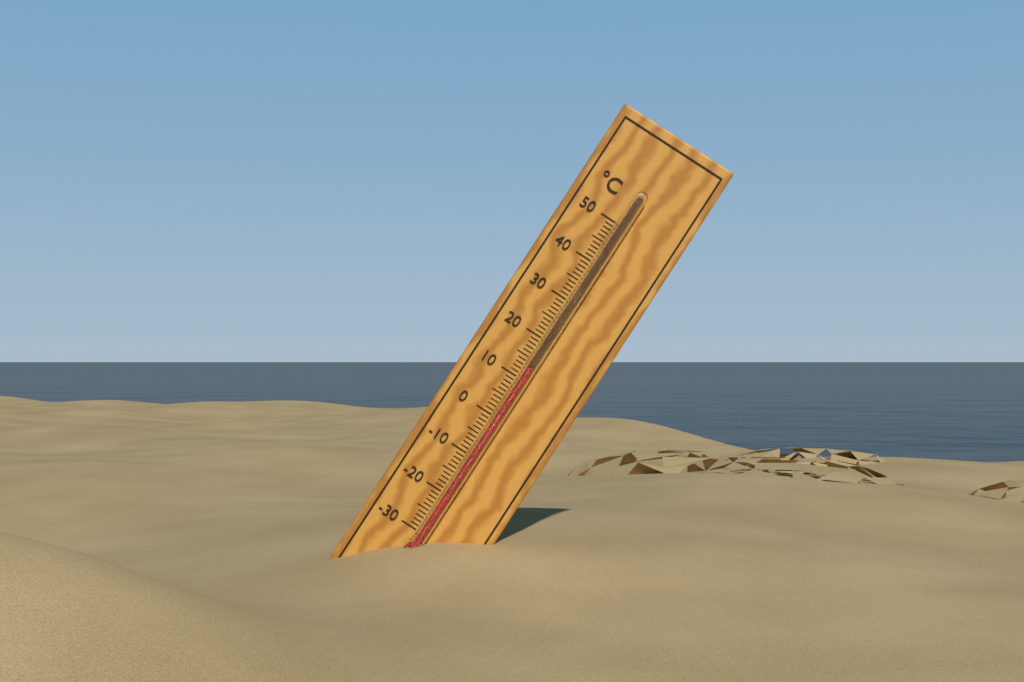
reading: 13 °C
